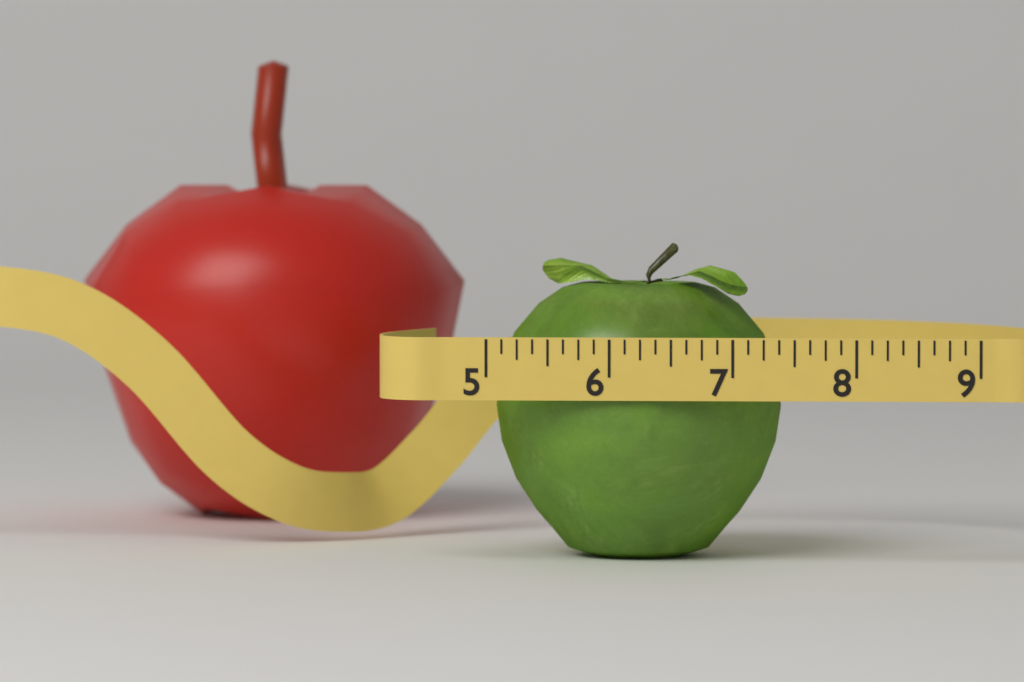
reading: 7.375 (no unit)
